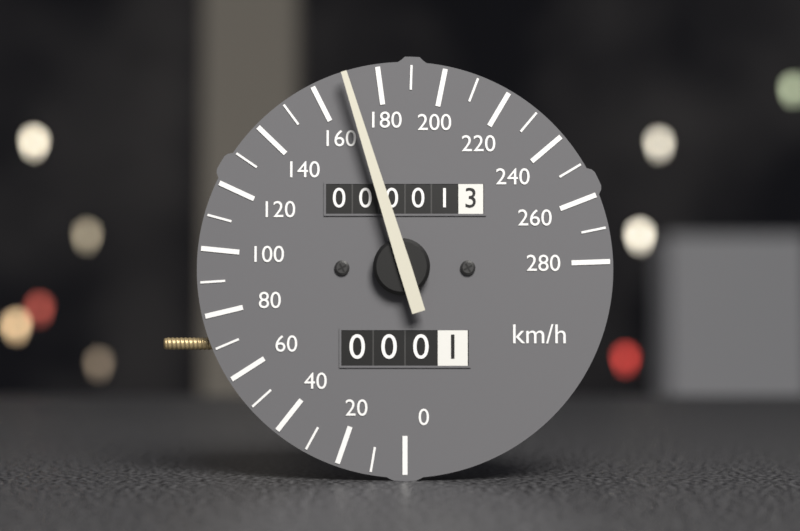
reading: 170 km/h
